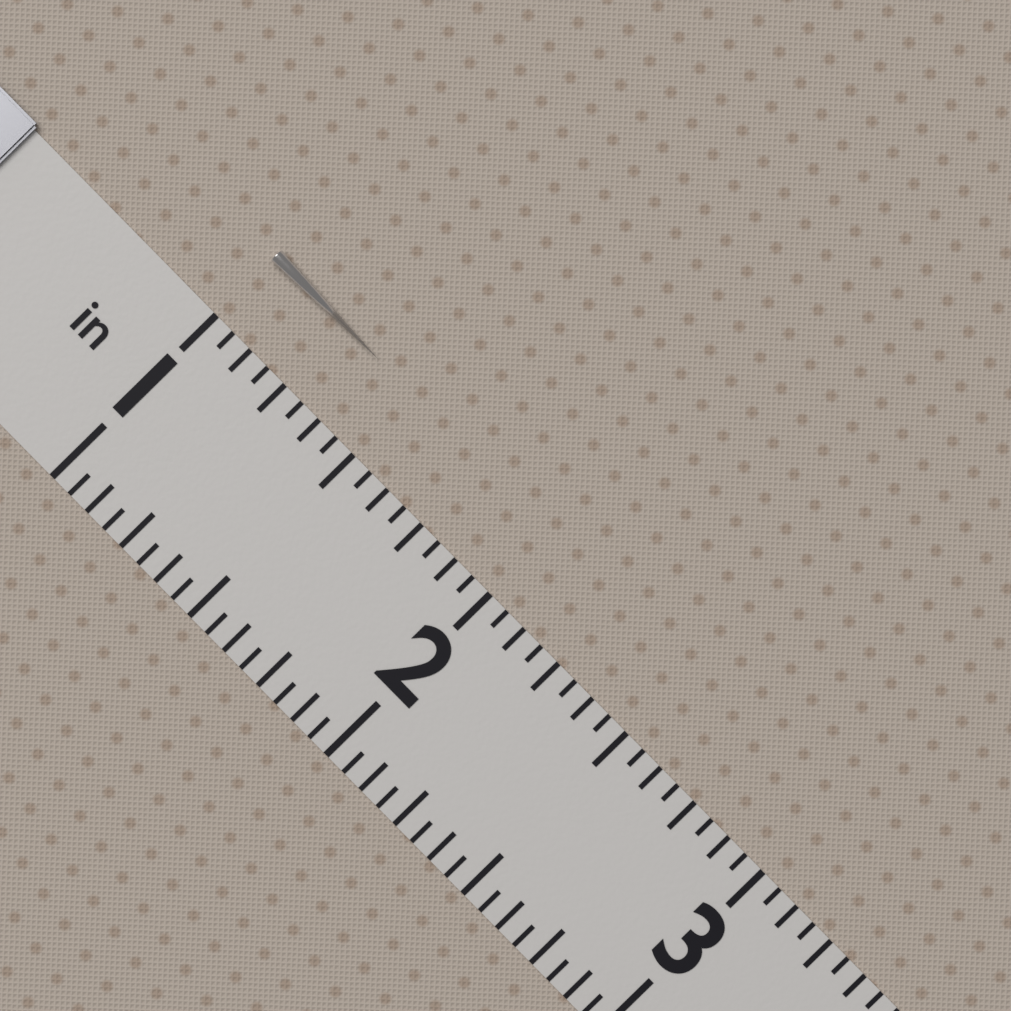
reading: 1.3750 in
